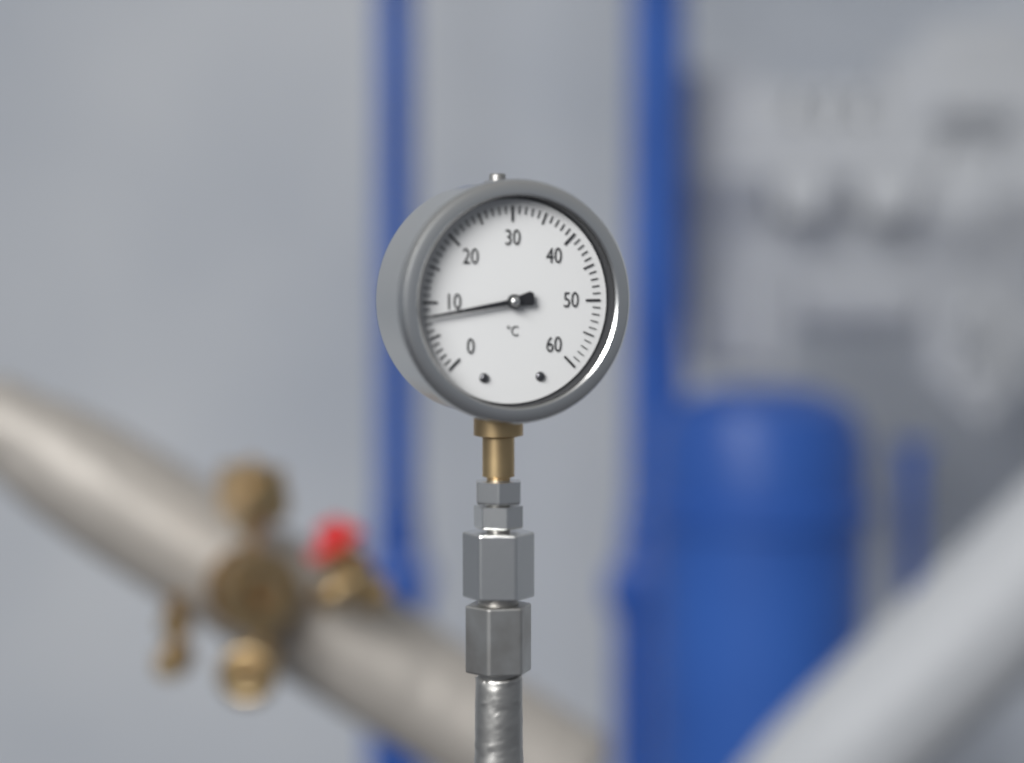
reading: 8 °C
